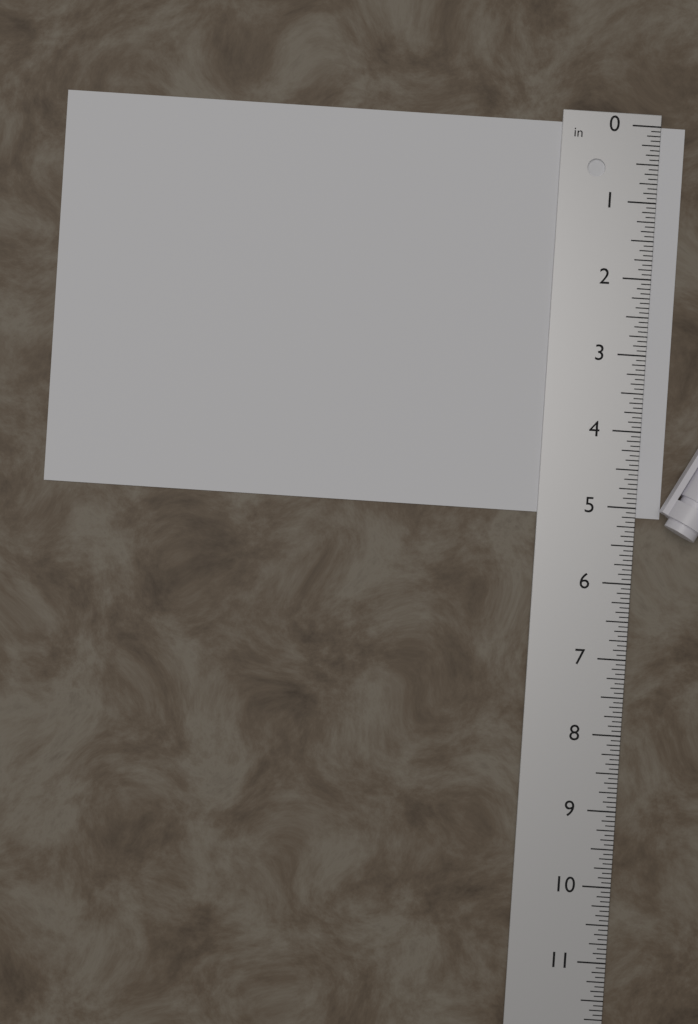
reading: 5.1250 in
